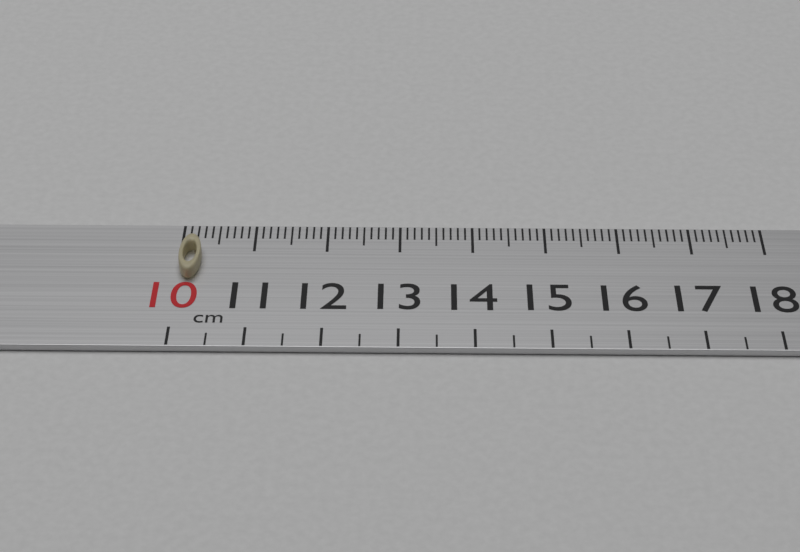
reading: 10.3 cm
